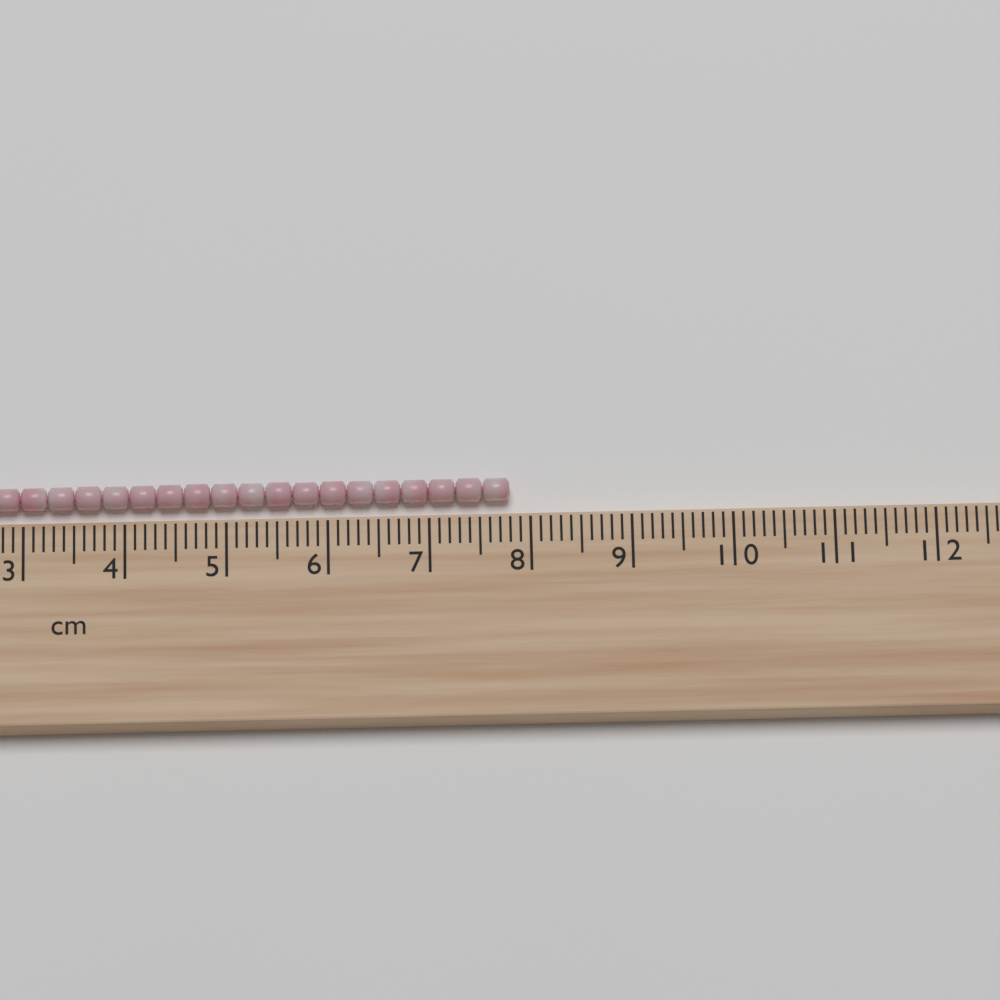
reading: 7.8 cm
